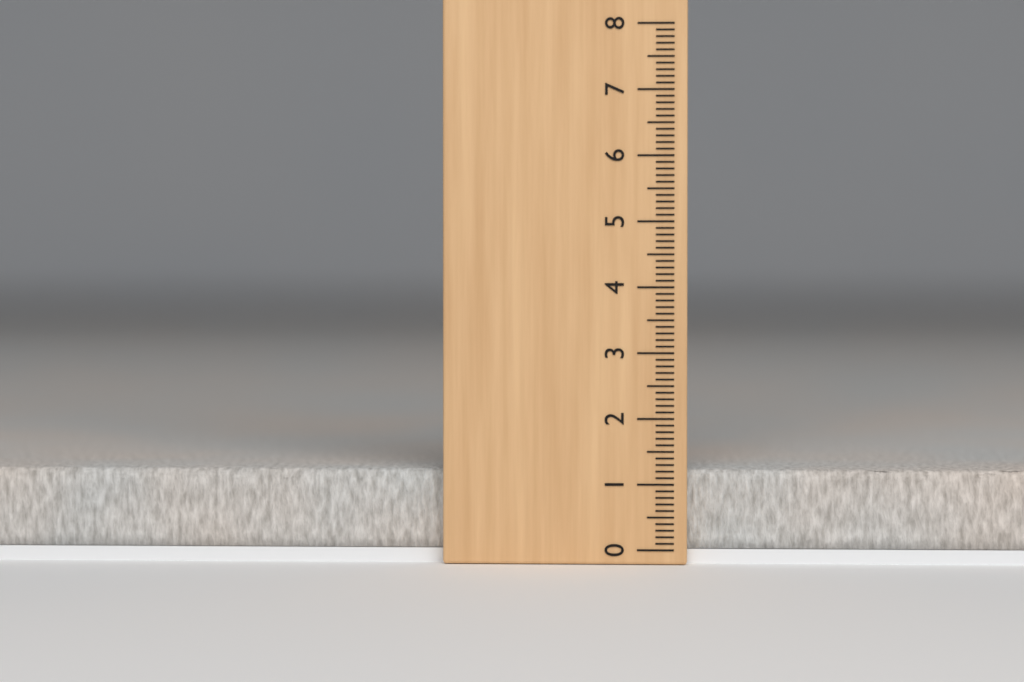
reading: 1.2 (no unit)
